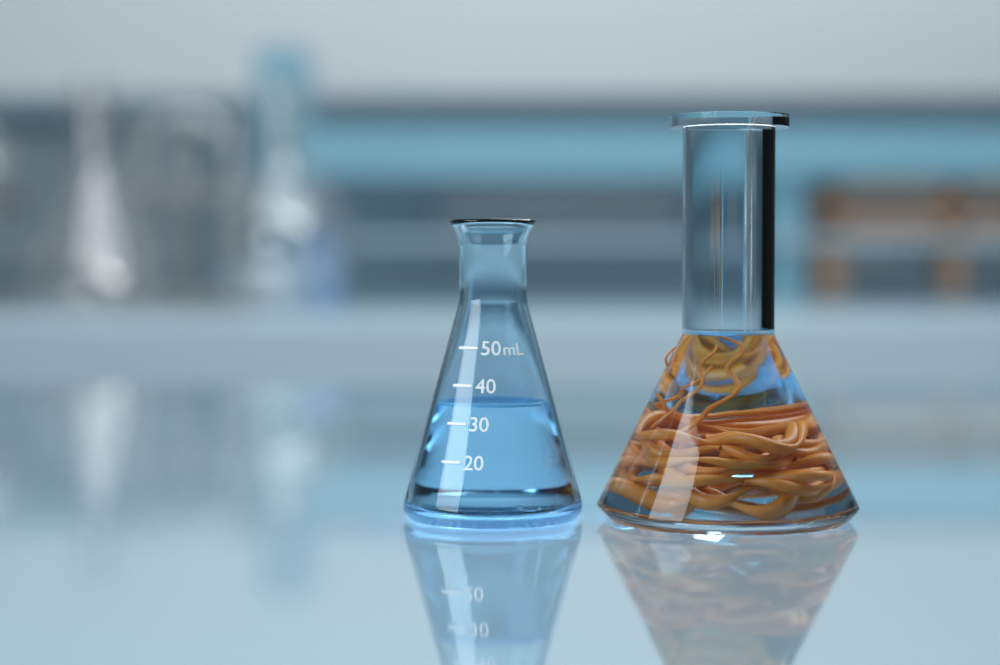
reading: 35 mL
